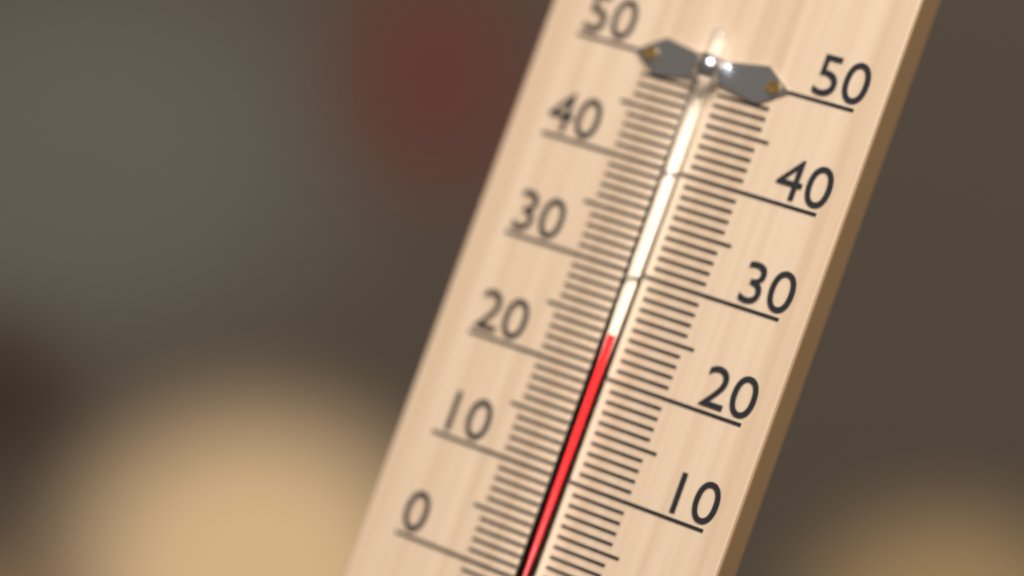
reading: 24 °C
